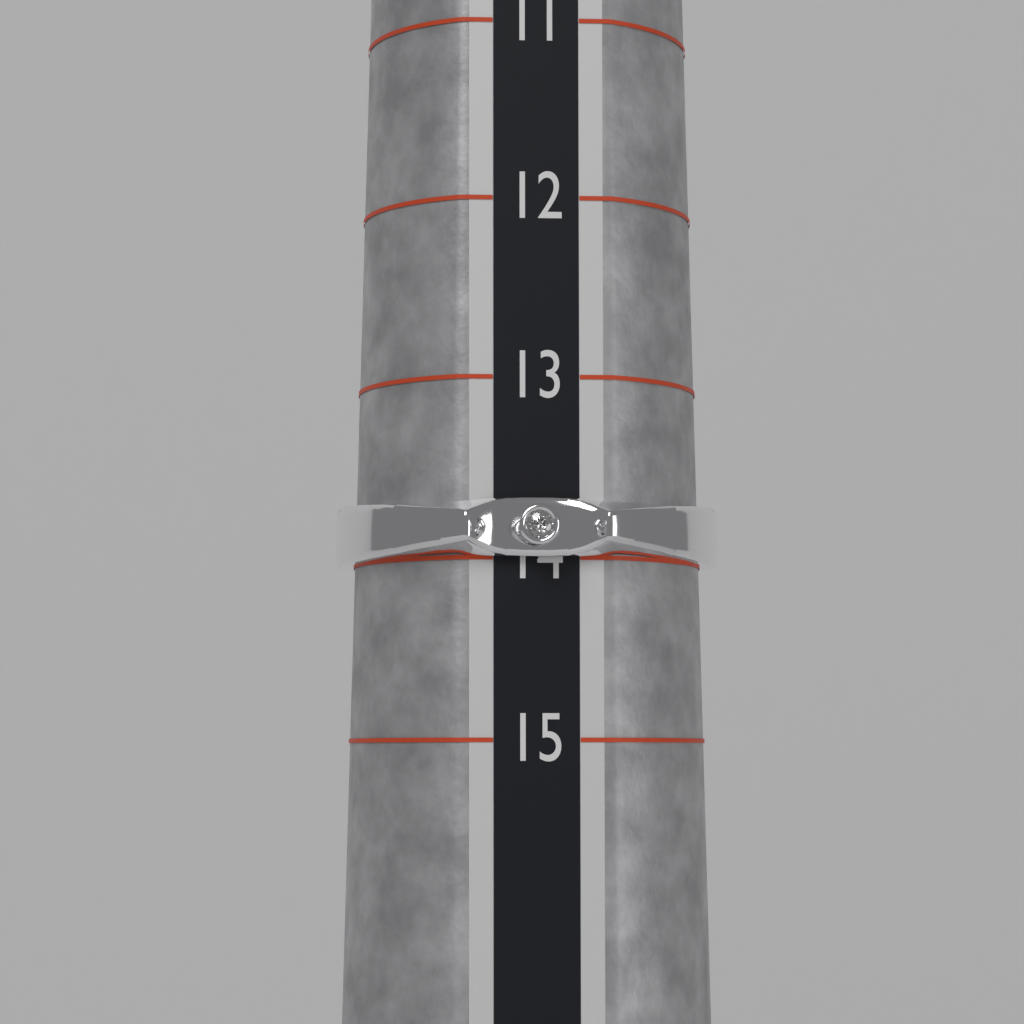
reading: 14 (no unit)
